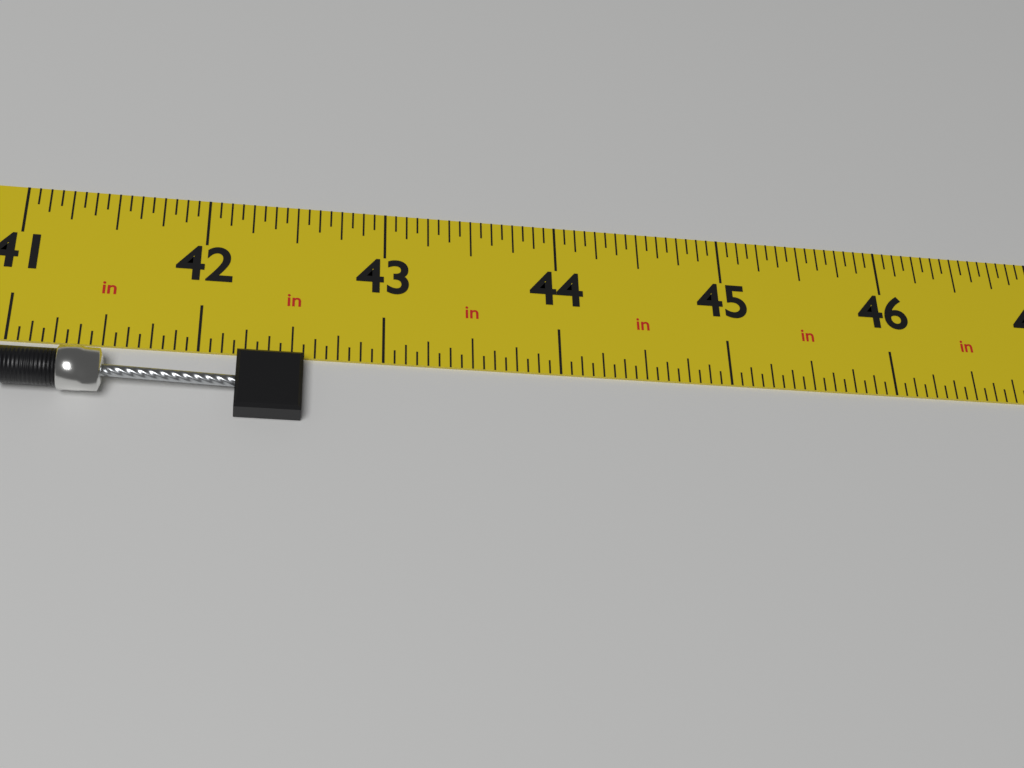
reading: 42.5625 in
